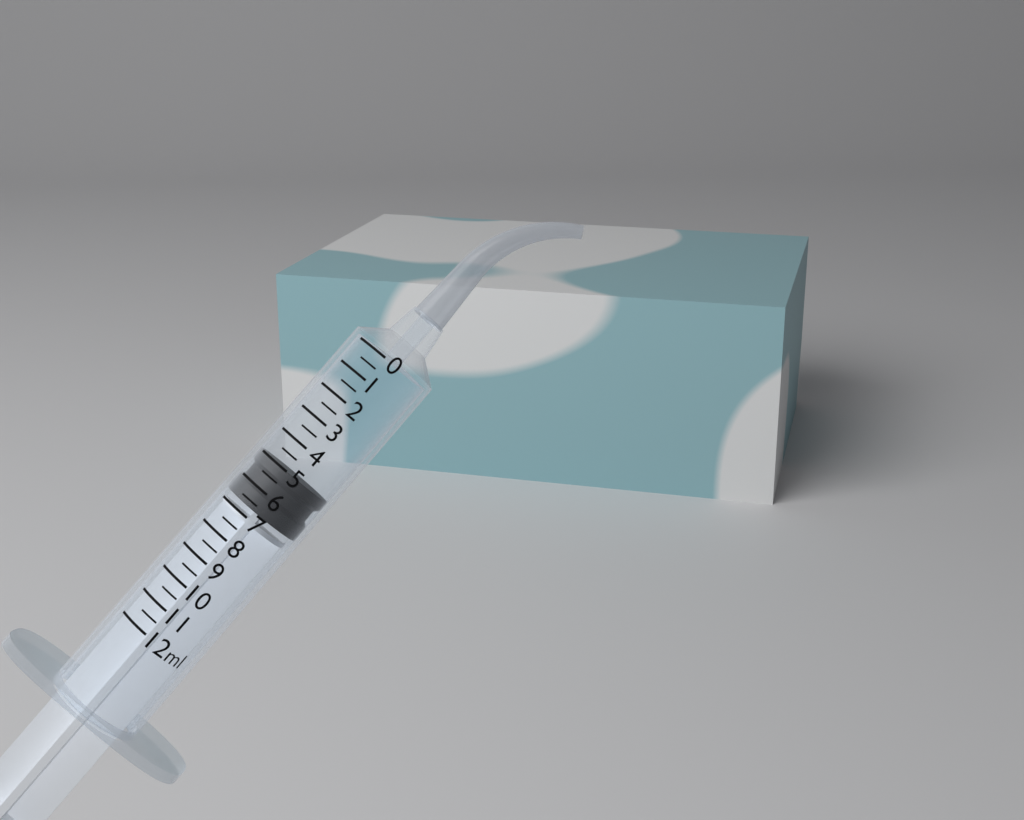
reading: 5.0 ml
